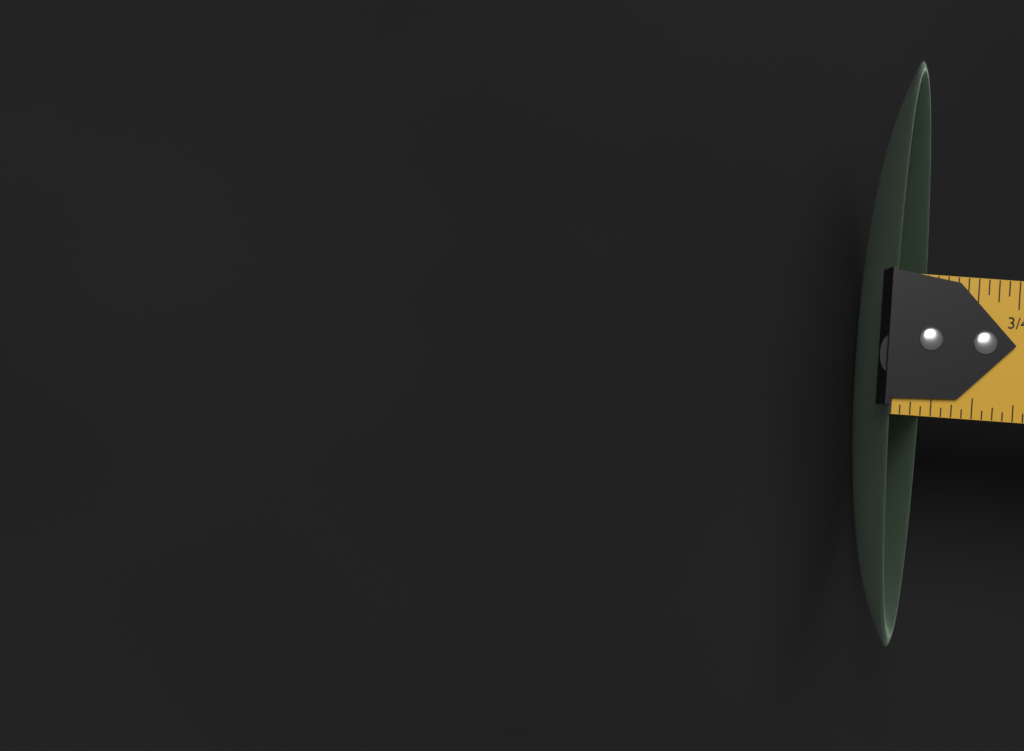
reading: 0.1875 in
